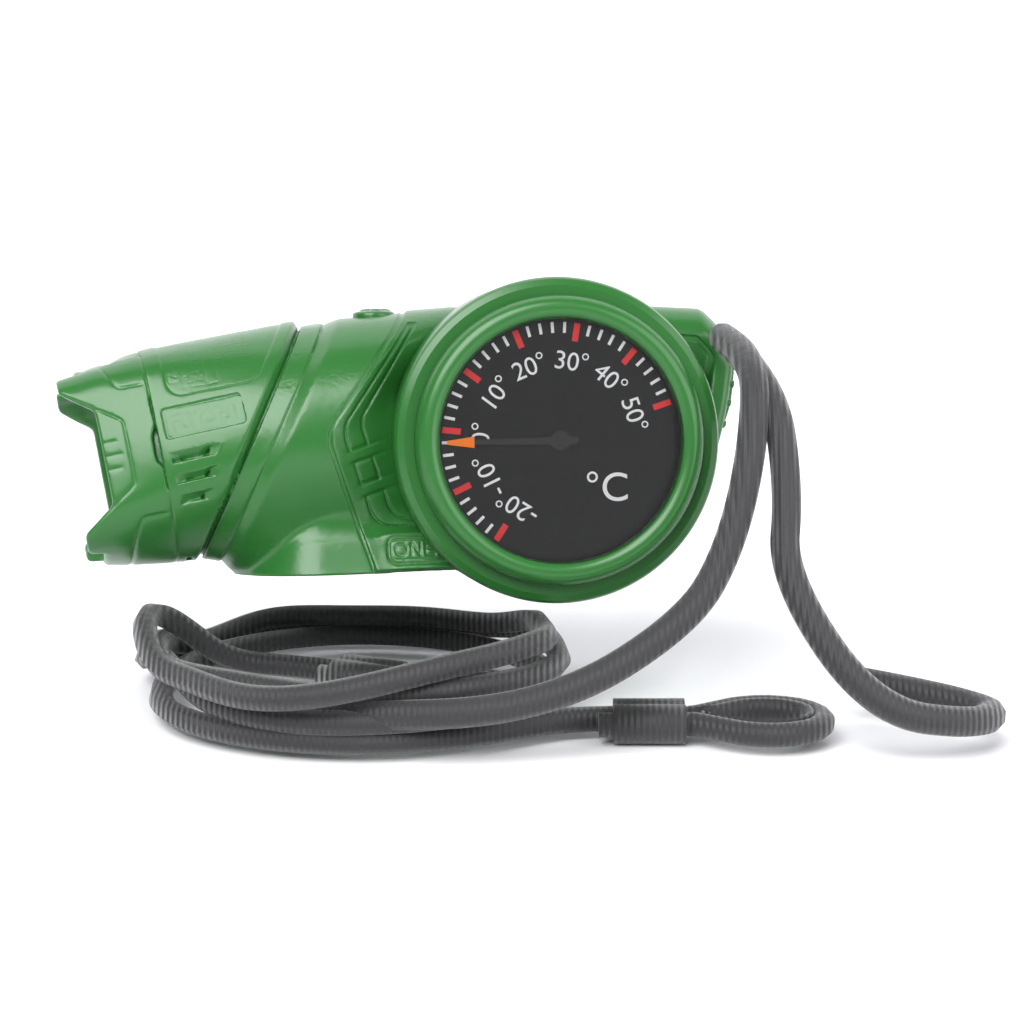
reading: -2 °C
